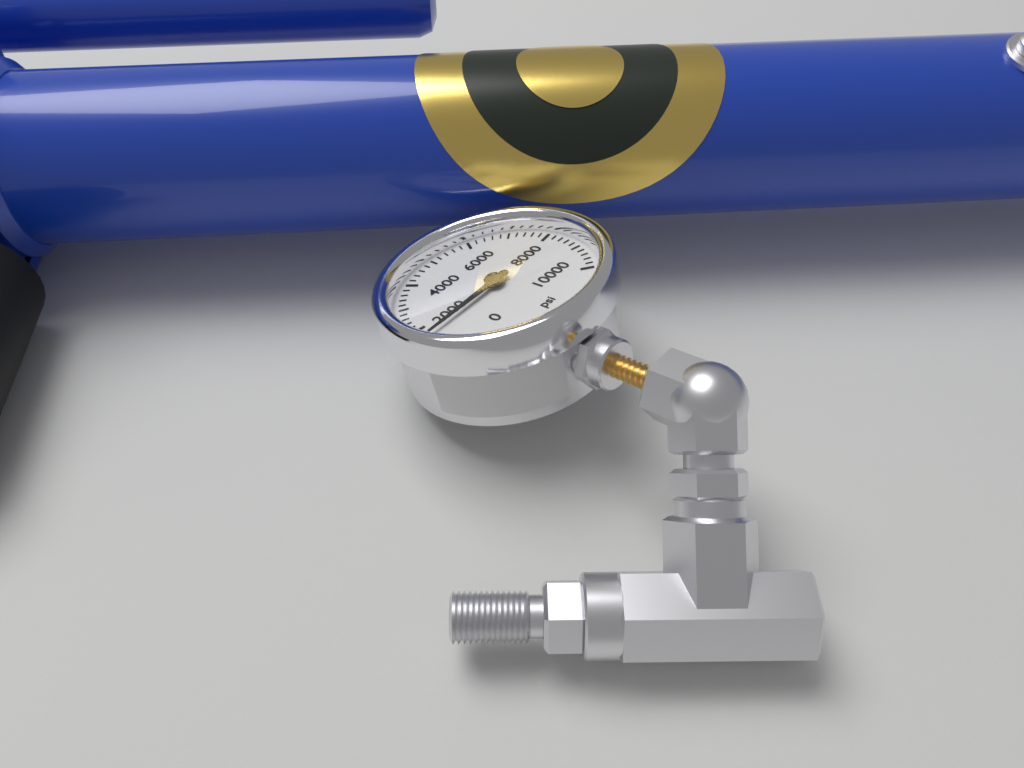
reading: 1600 psi
